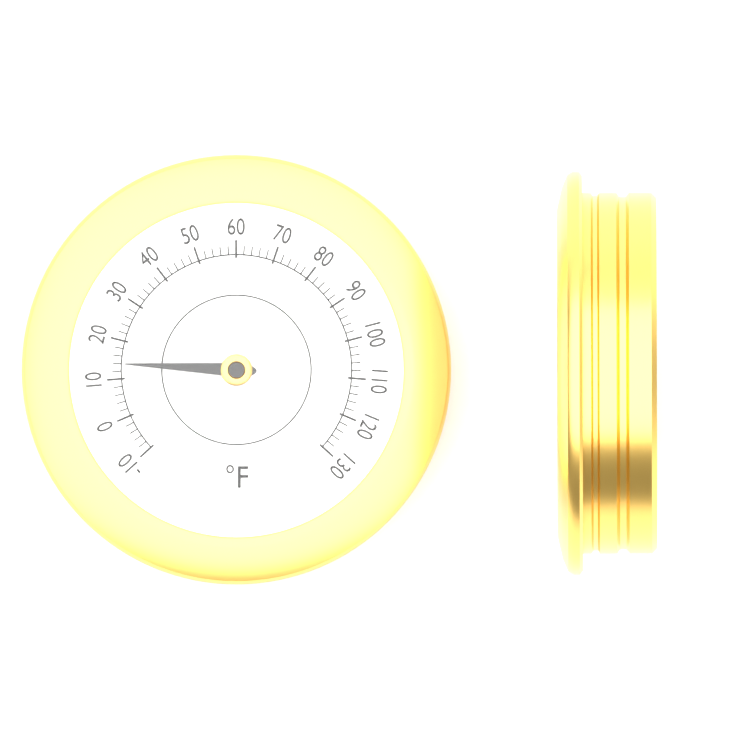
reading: 14 °F
